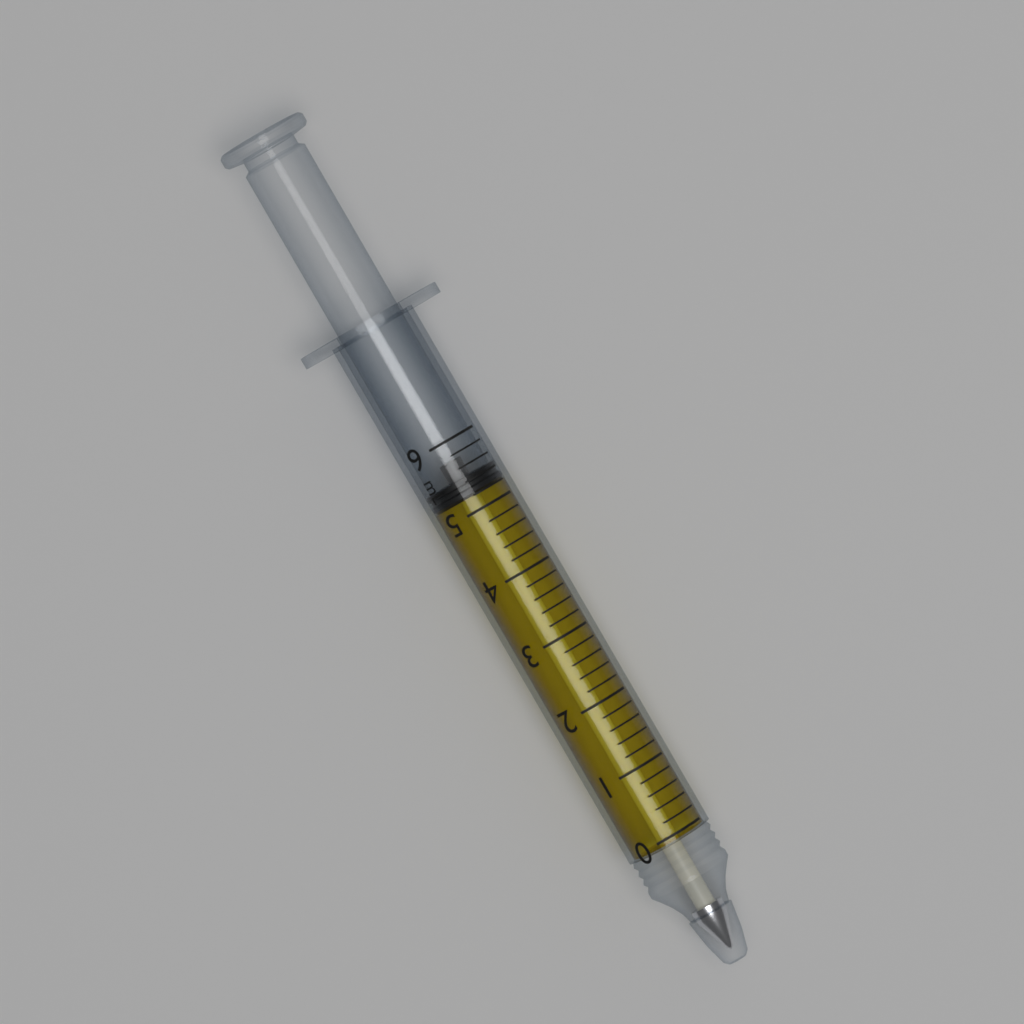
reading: 5.2 mL
